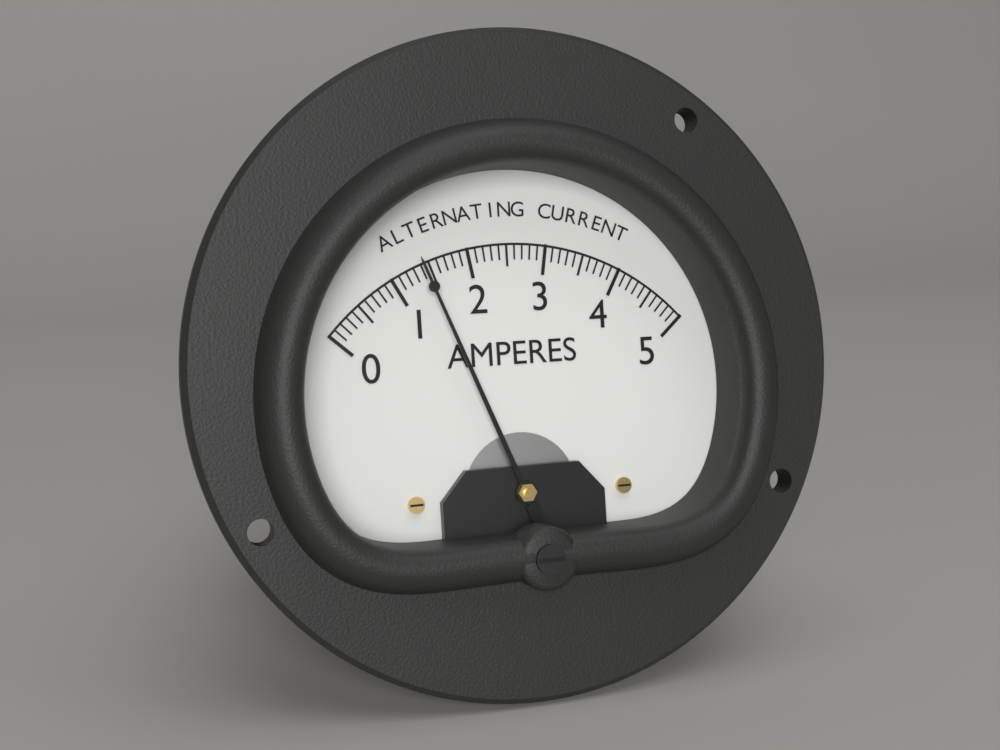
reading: 1.4 A
